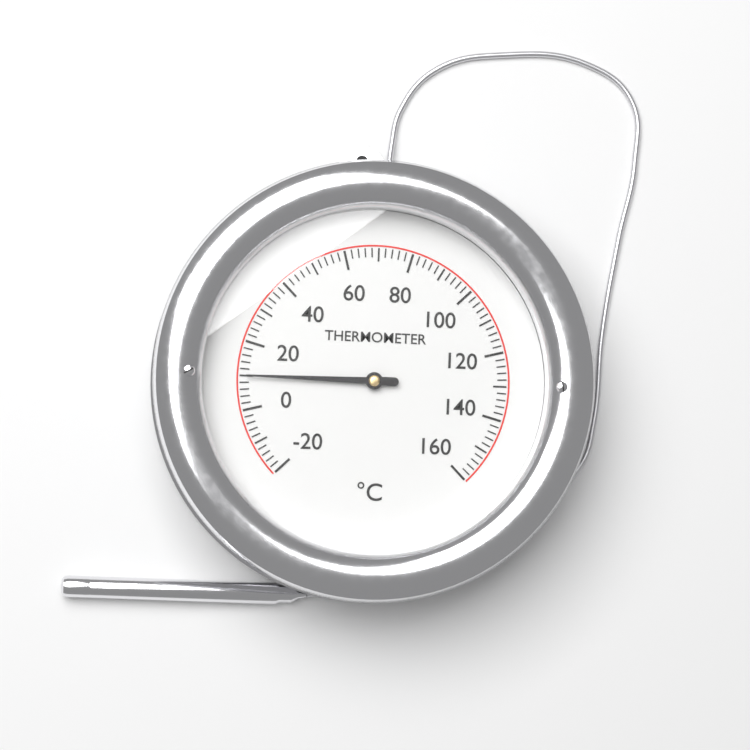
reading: 10 °C
